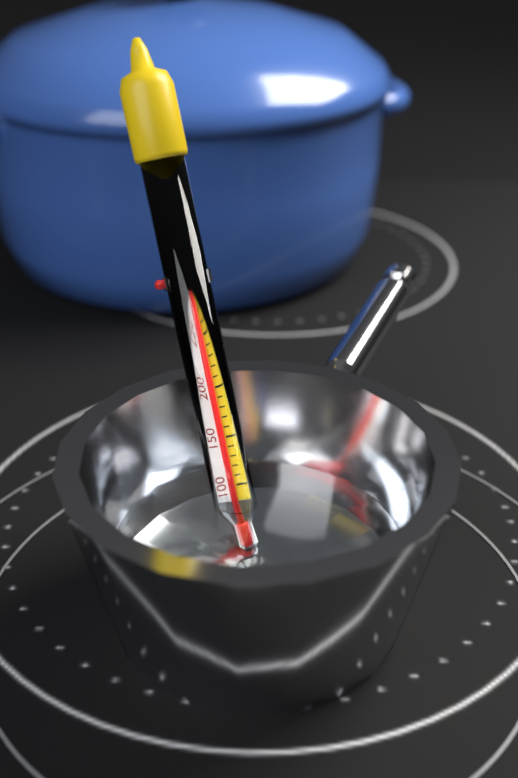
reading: 300 °F
